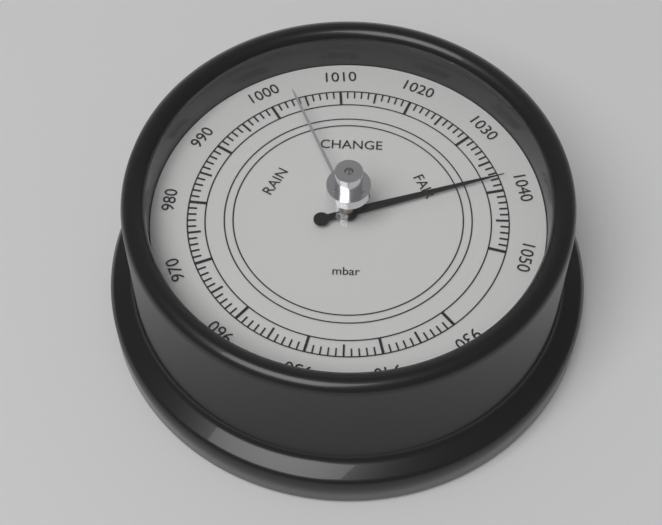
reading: 1038 mbar
